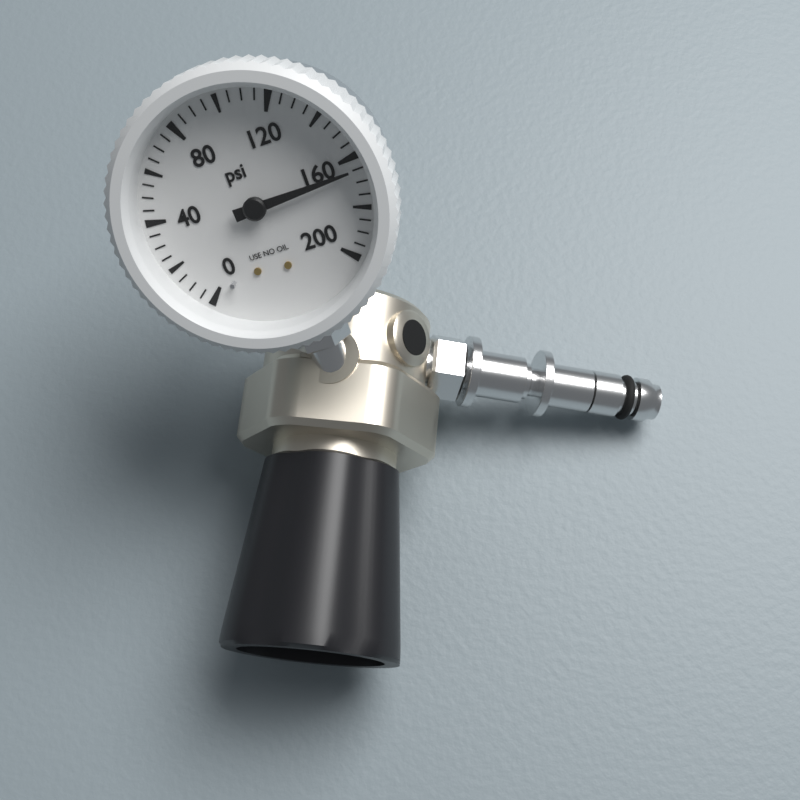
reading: 165 psi
